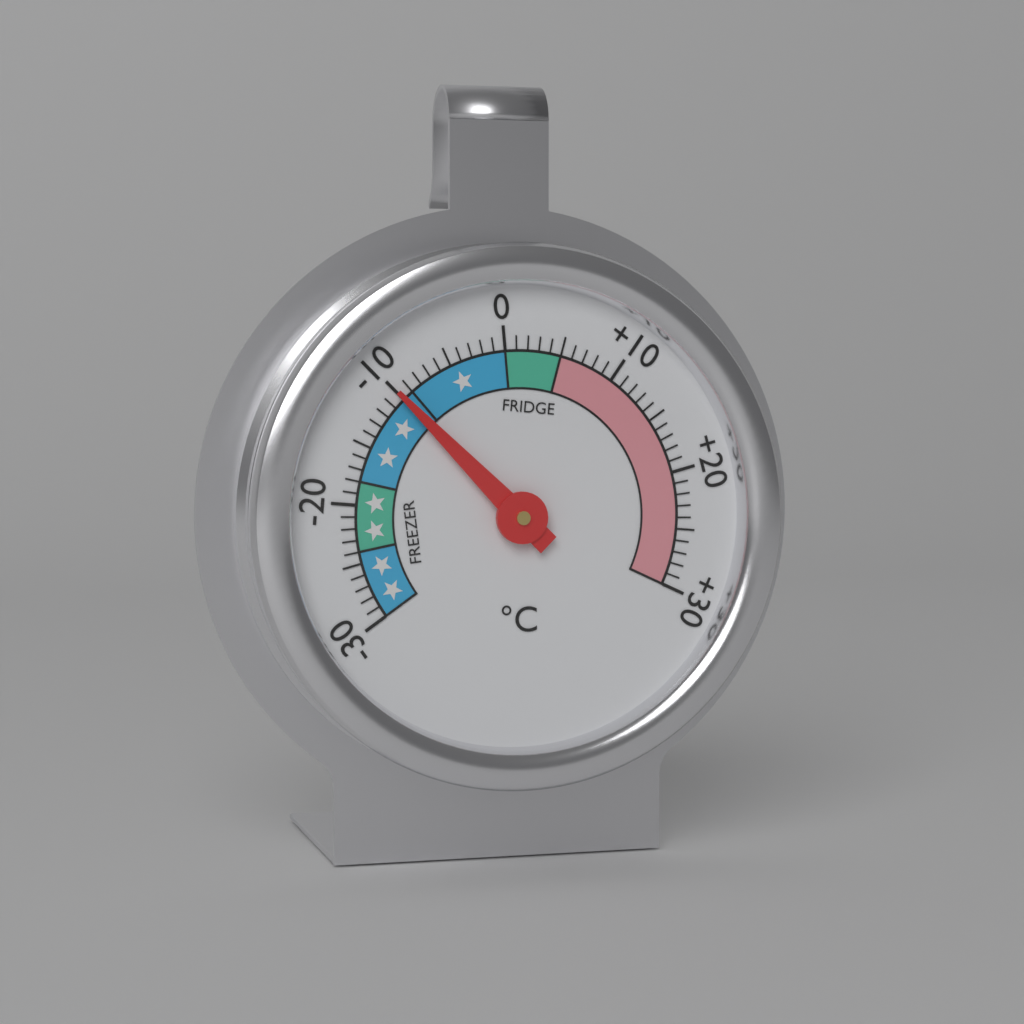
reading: -10 °C
